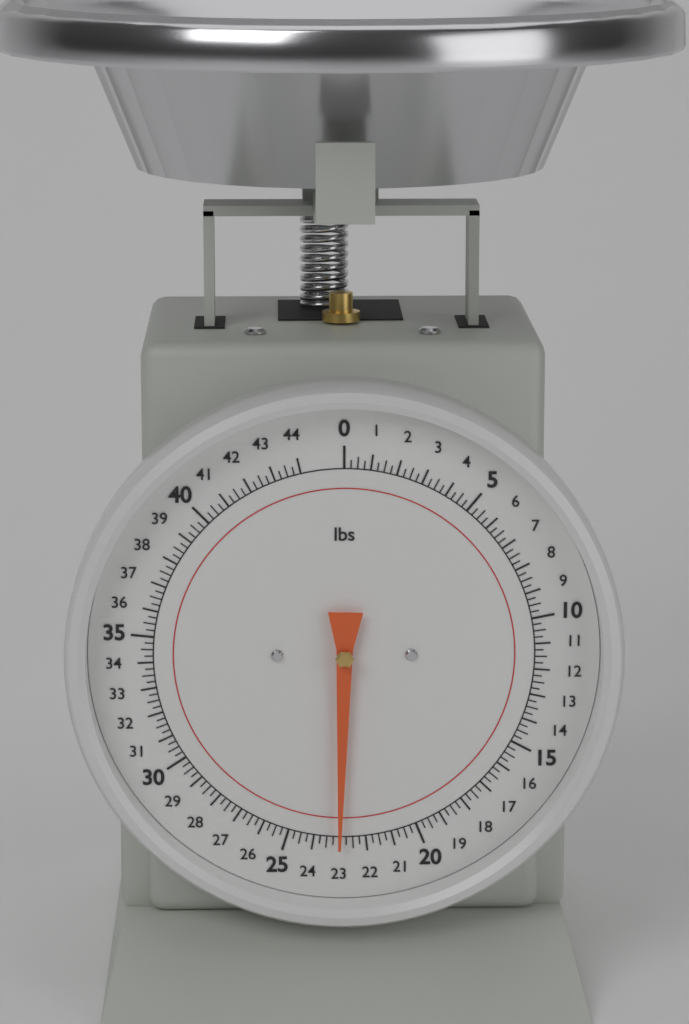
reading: 23.00 lbs
